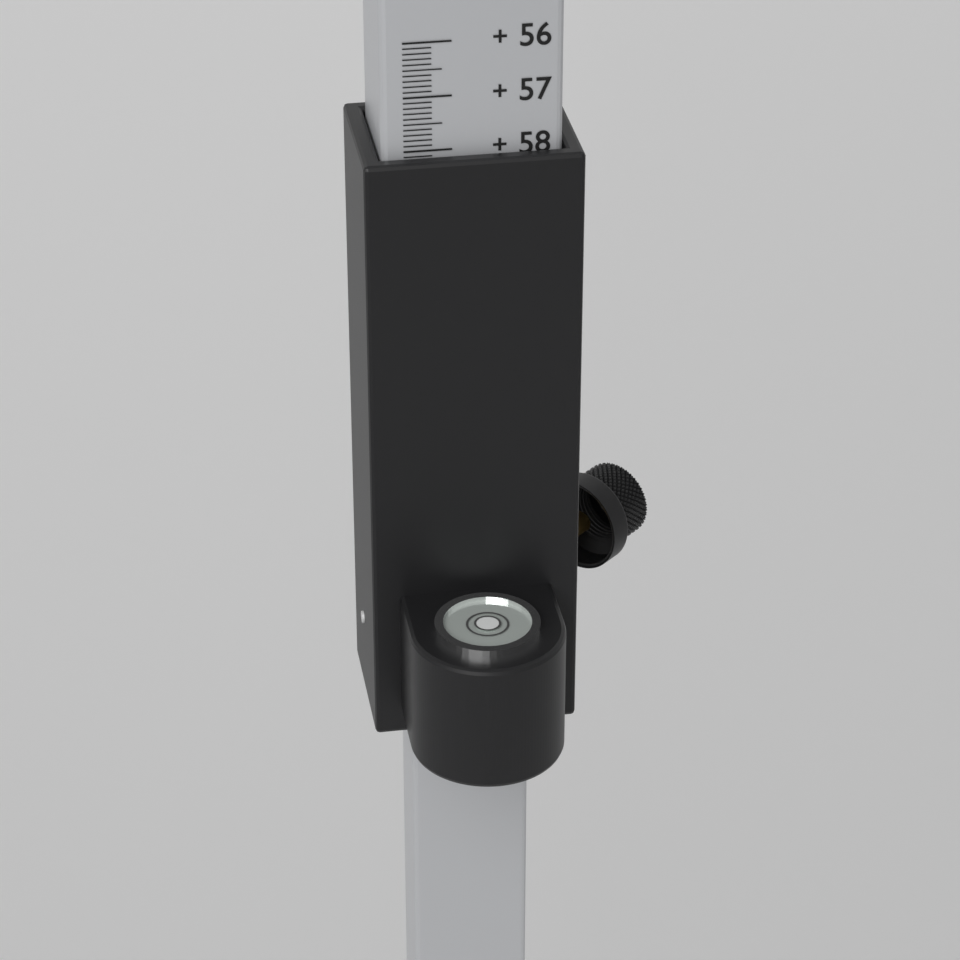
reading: 58.1 (no unit)
